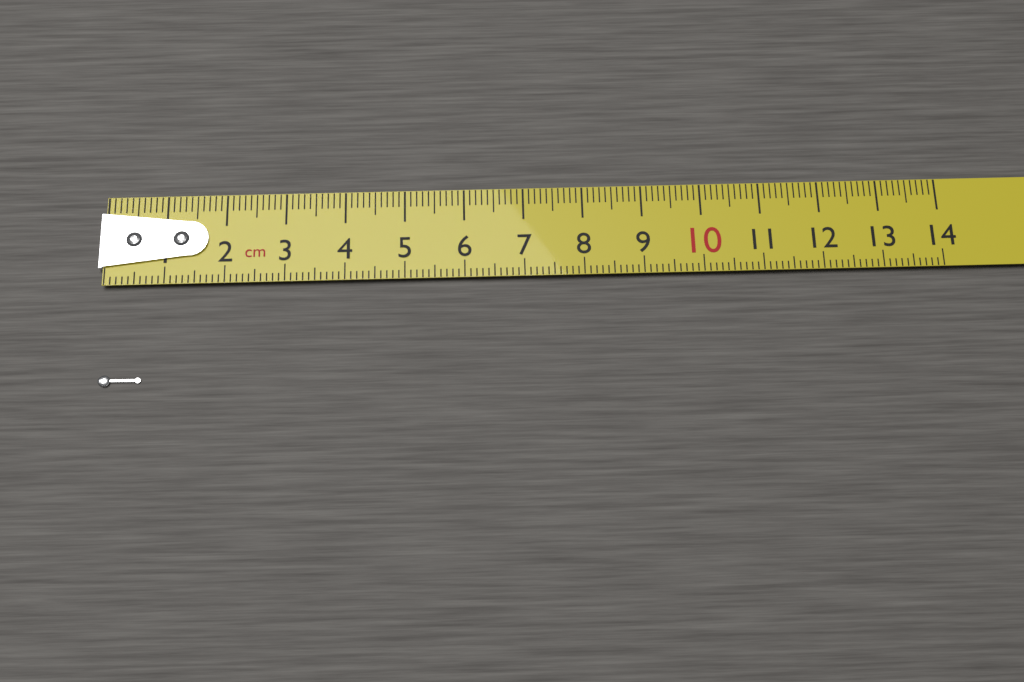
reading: 0.7 cm
